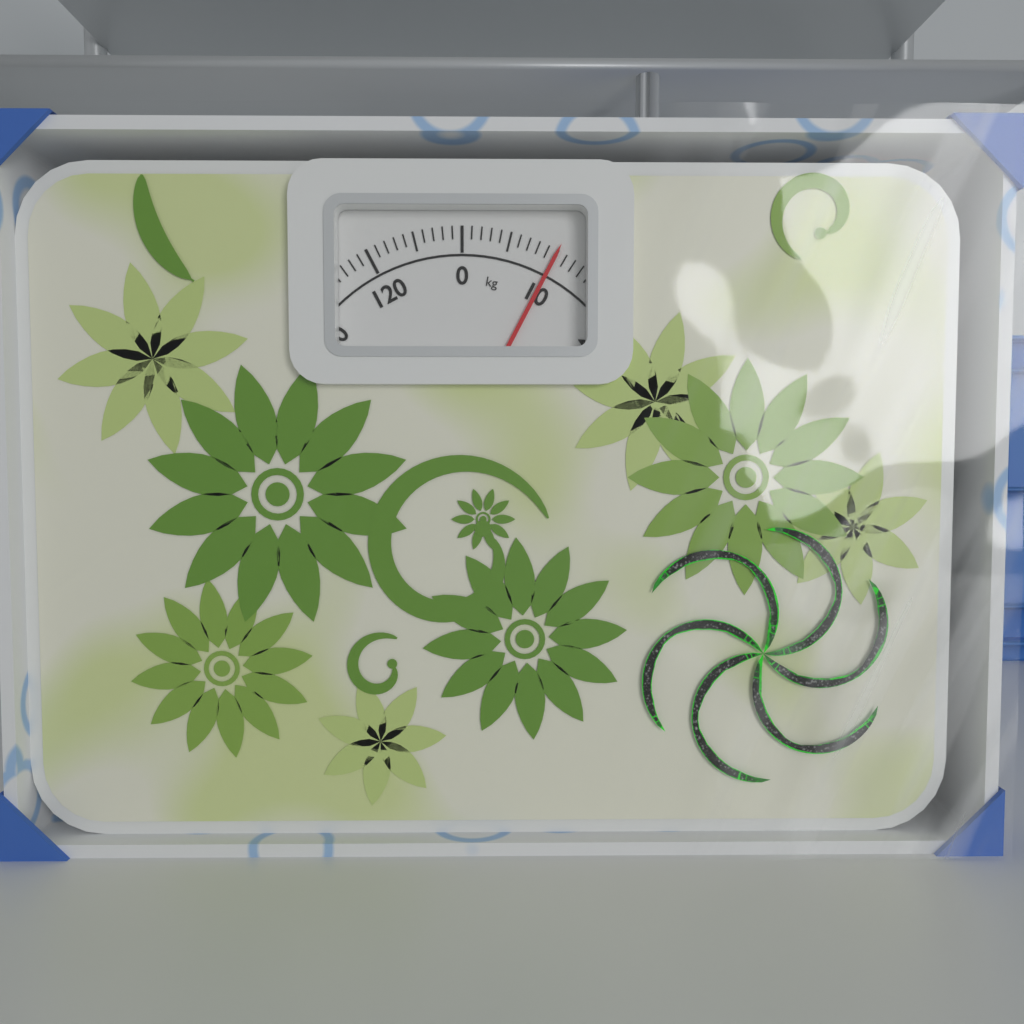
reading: 10 kg
